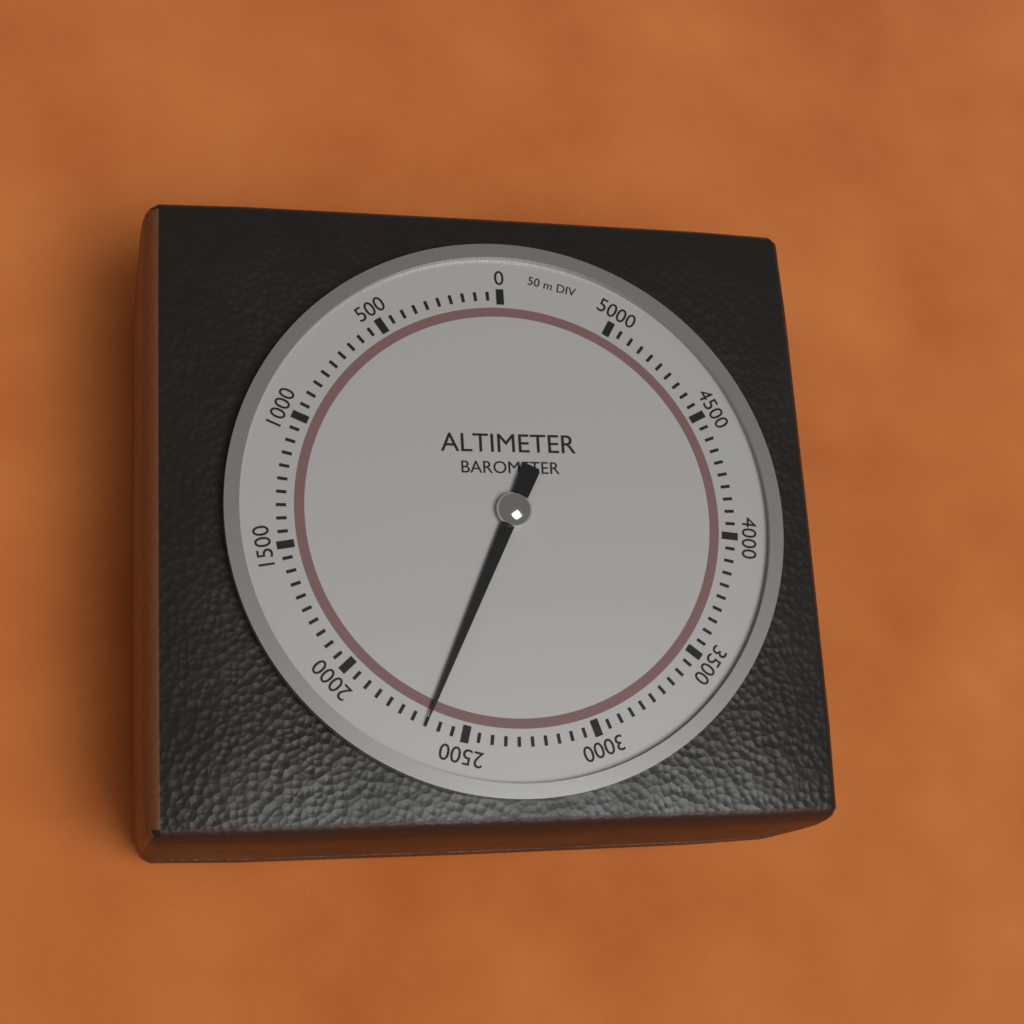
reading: 2350 m
